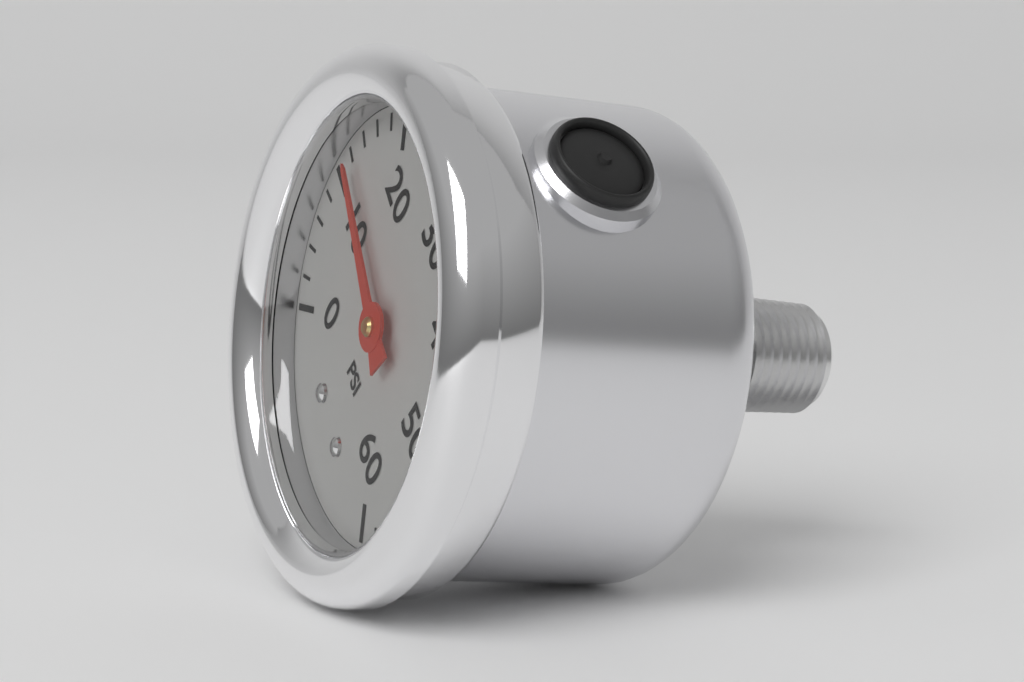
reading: 12 psi
